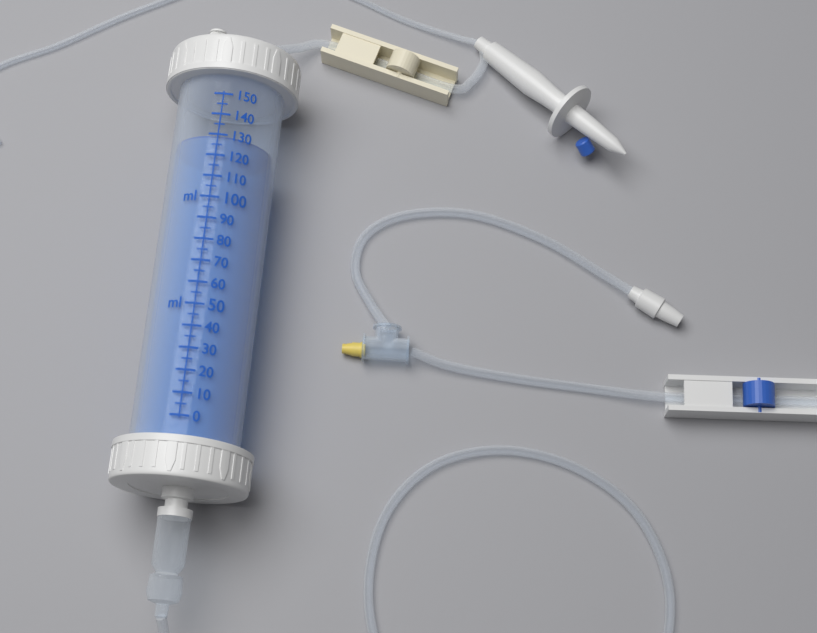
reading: 130 ml
